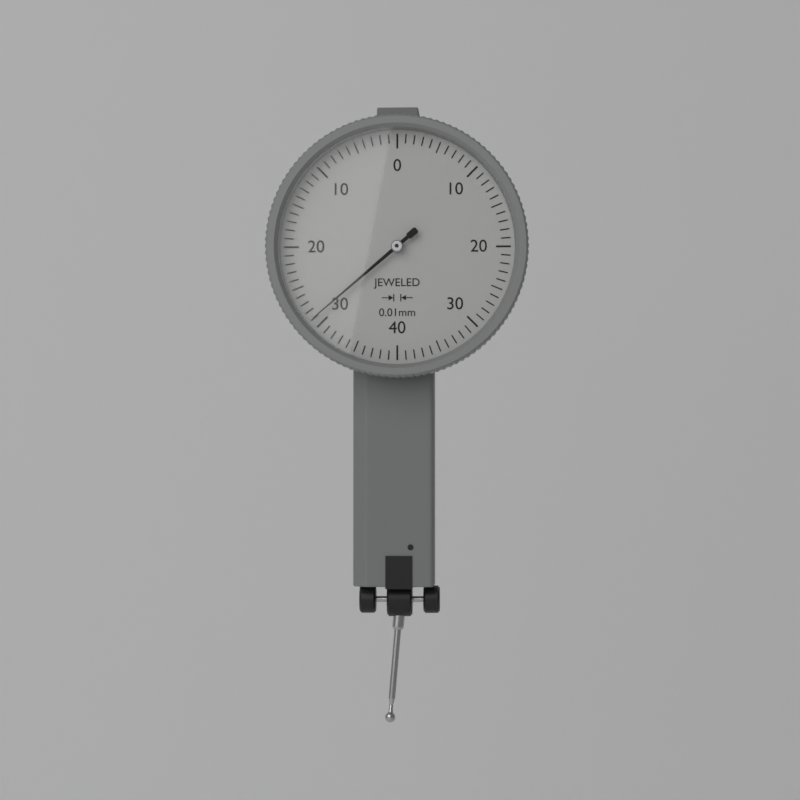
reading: 0.29 mm
